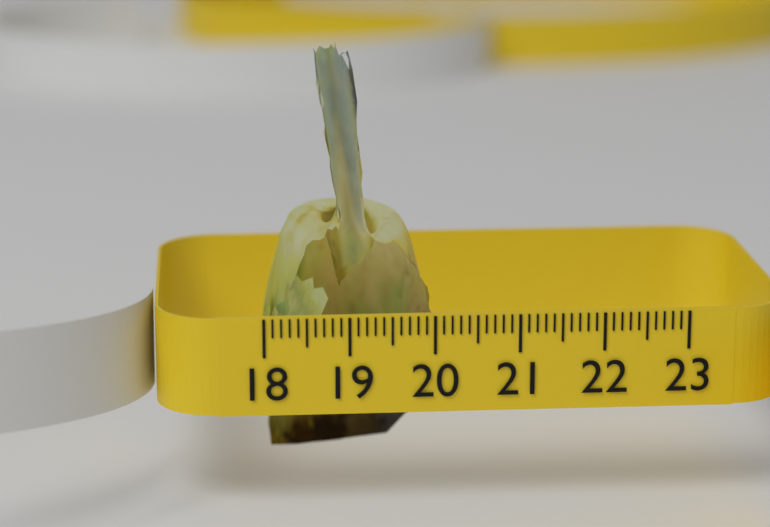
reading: 20.1 (no unit)
